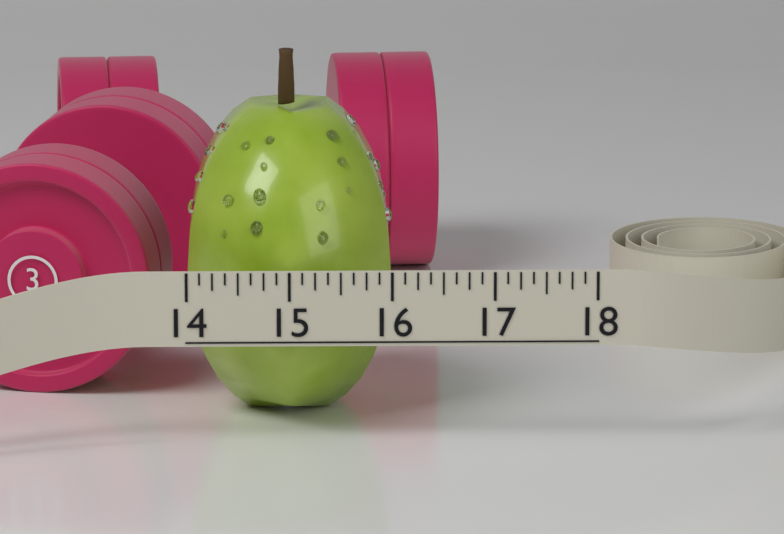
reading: 16.000 (no unit)
